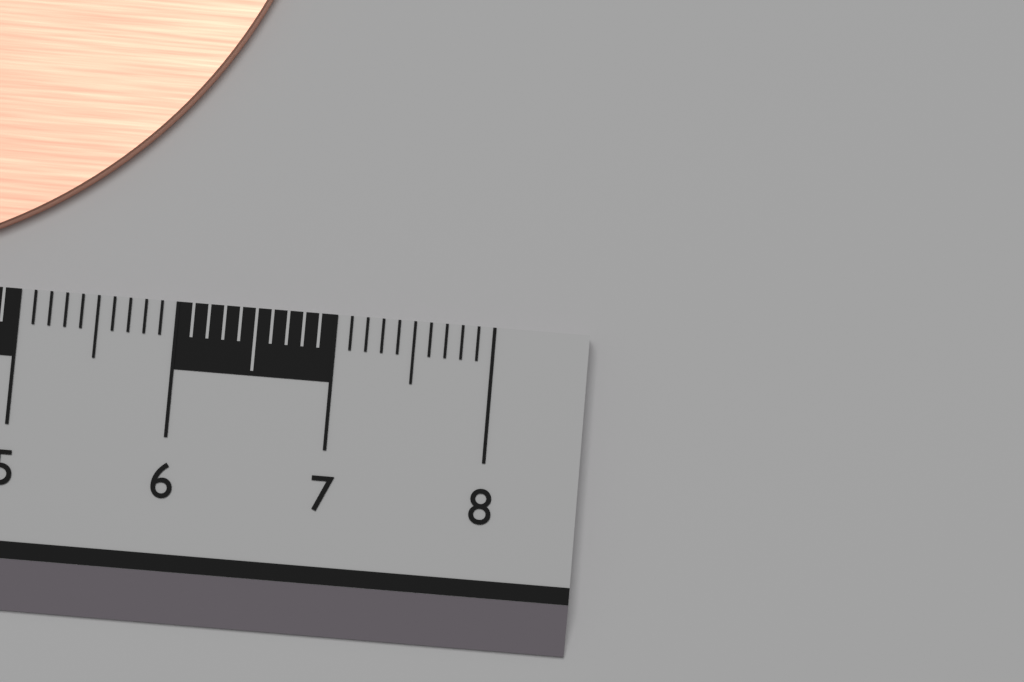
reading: 6.7 cm
